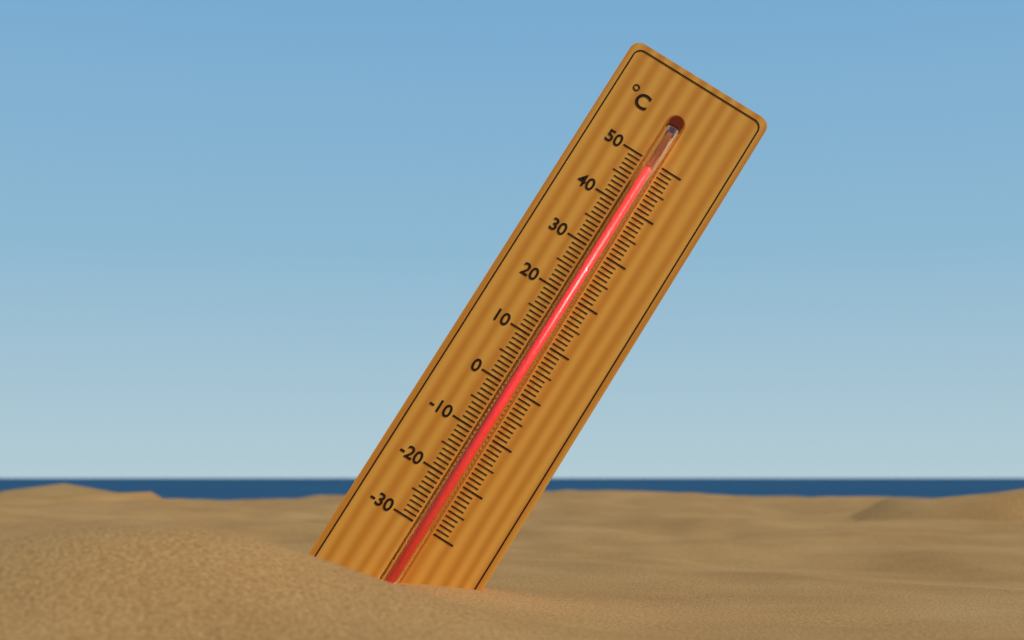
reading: 48 °C
